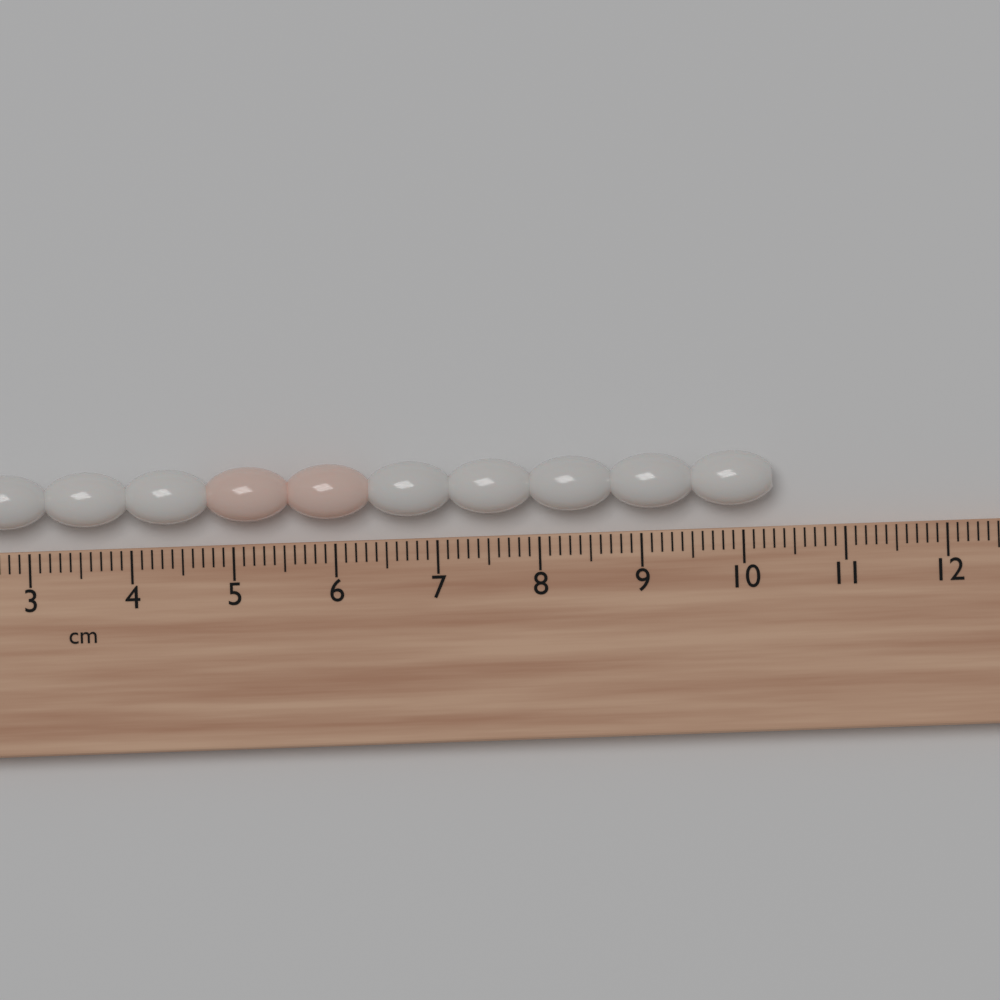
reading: 10.3 cm
